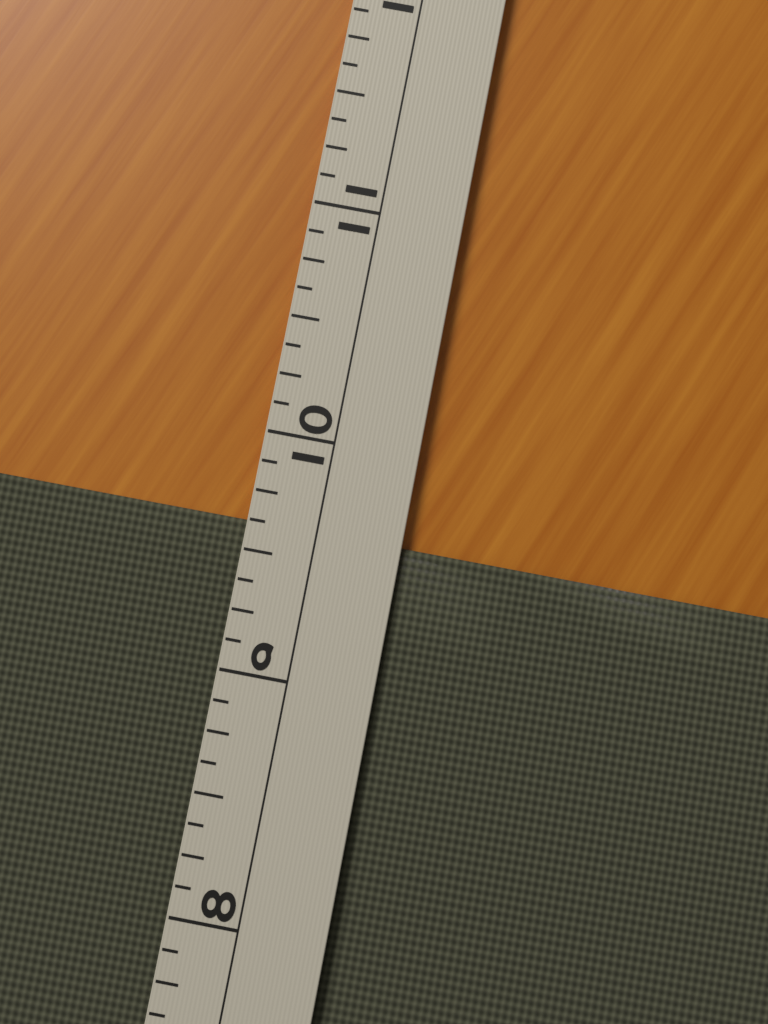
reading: 9.625 (no unit)
